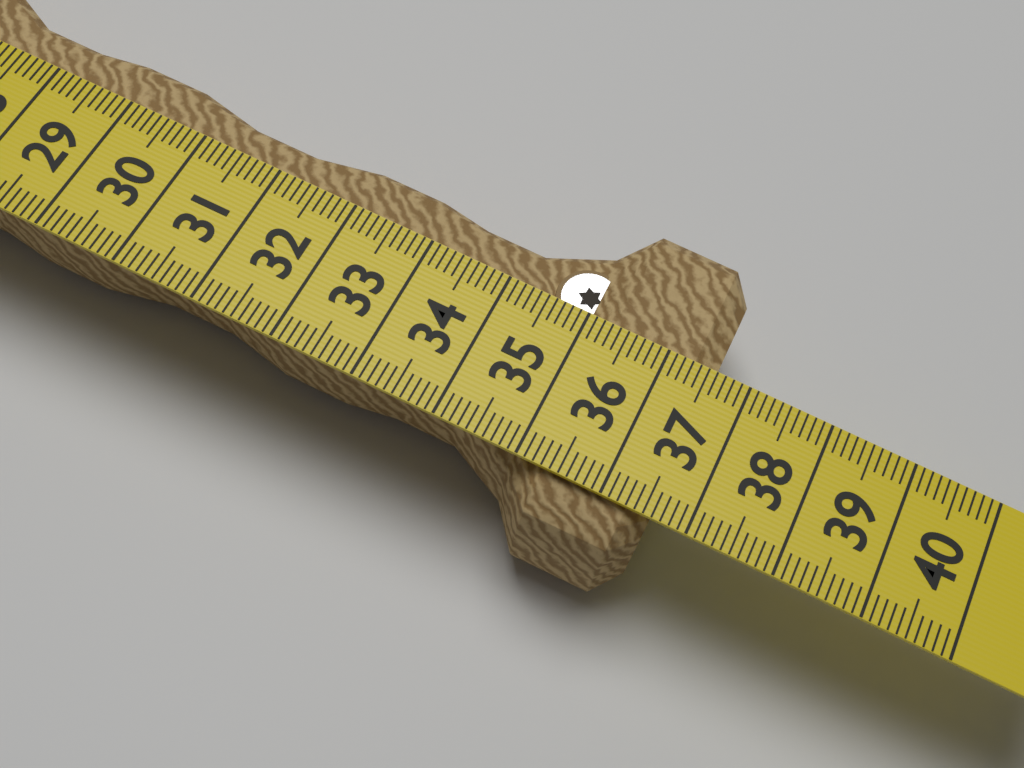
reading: 36.6 (no unit)
